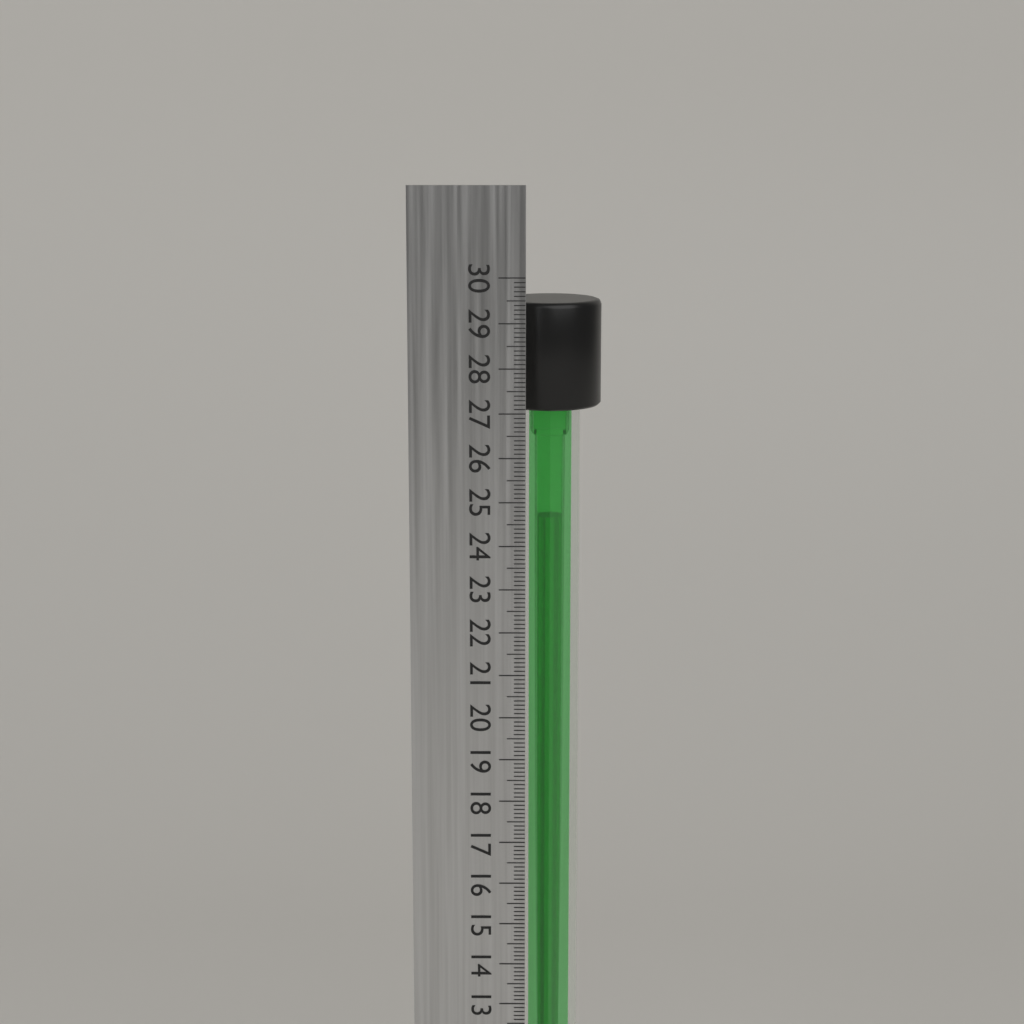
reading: 29.4 cm
